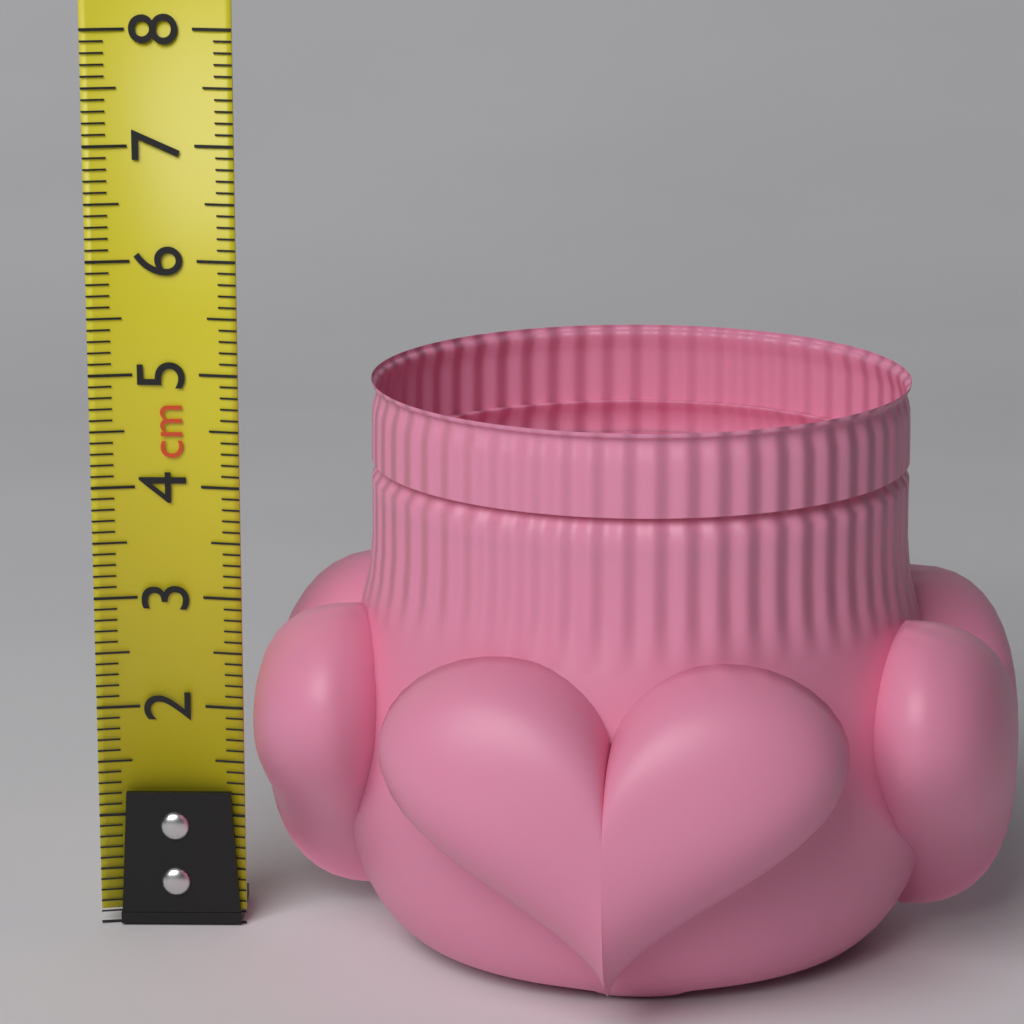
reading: 5.0 cm
